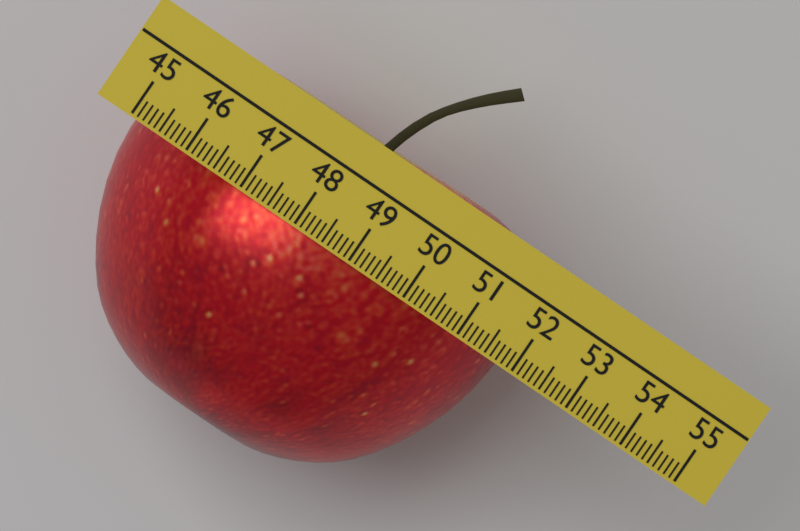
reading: 51.8 (no unit)
